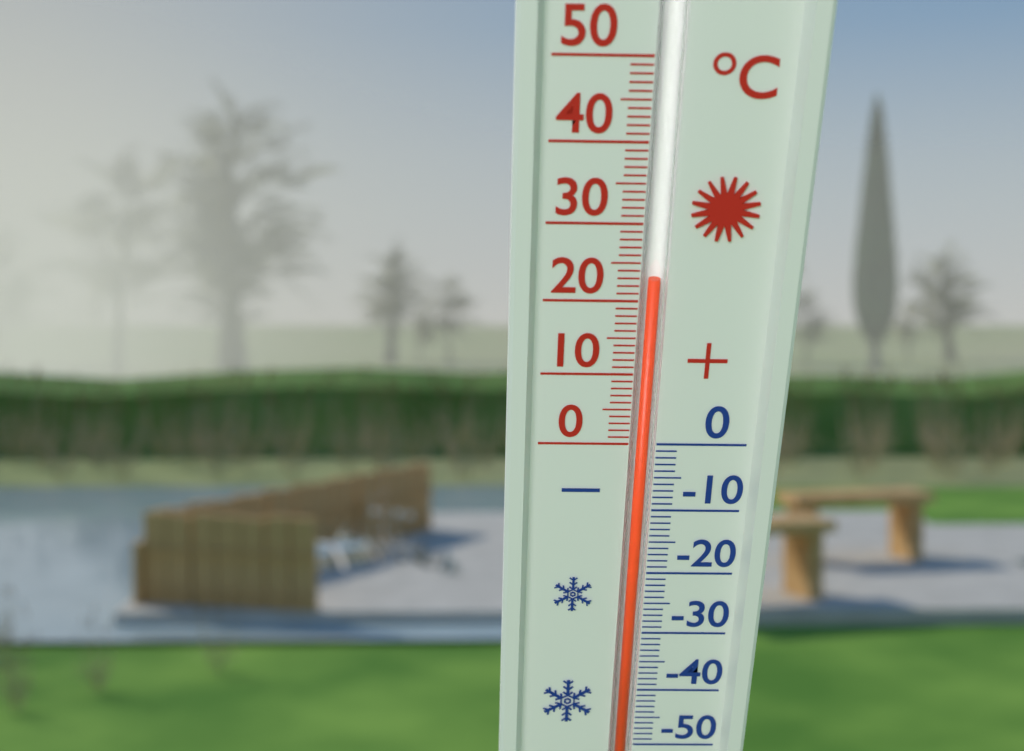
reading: 23 °C
